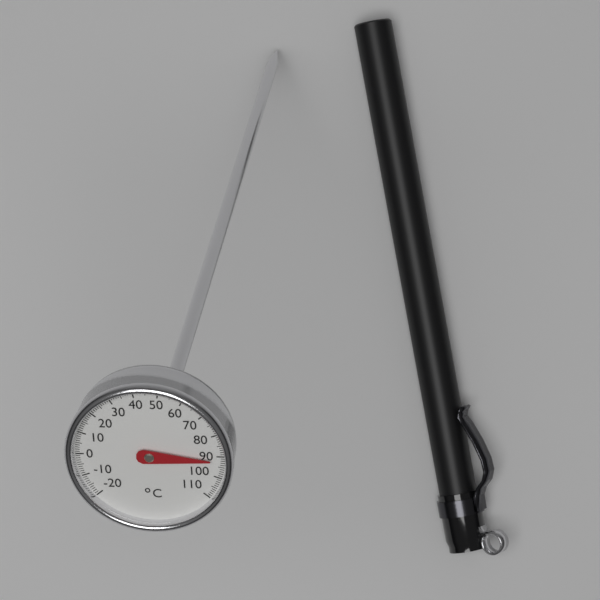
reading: 92 °C
